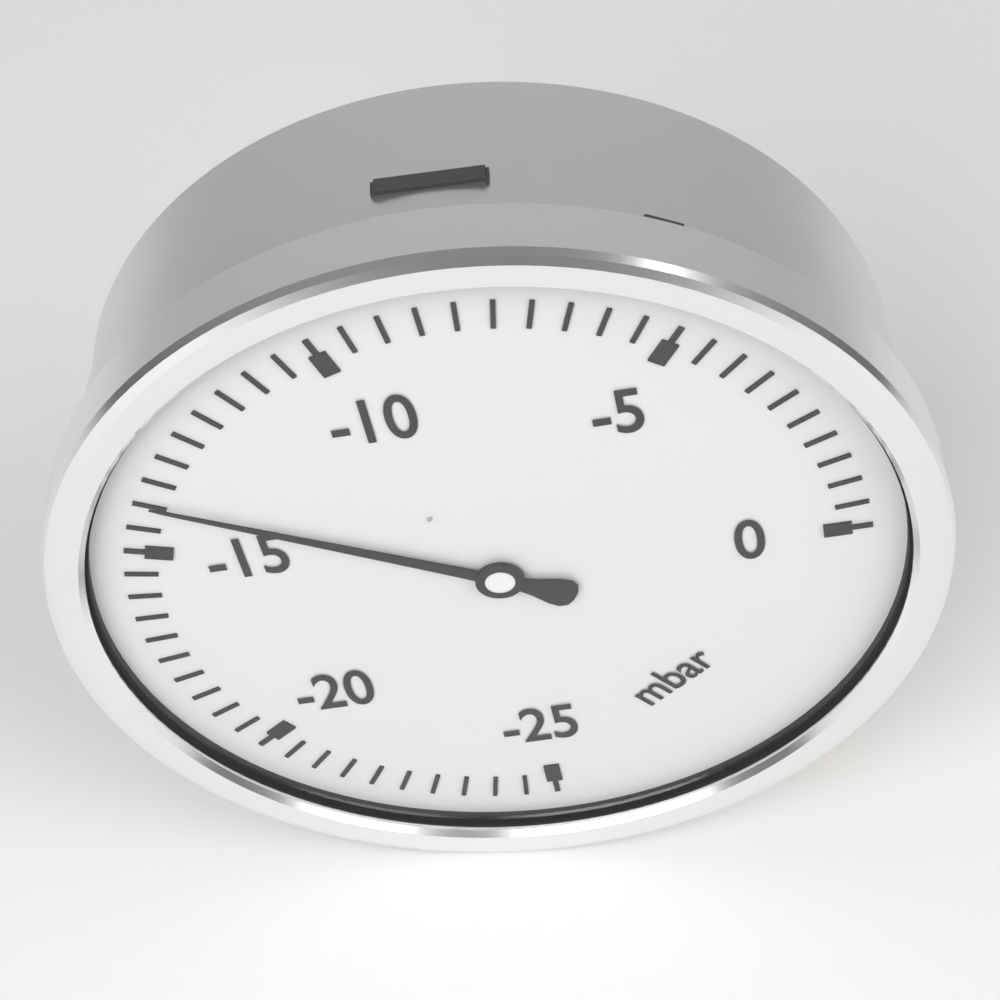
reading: -14.0 mbar
